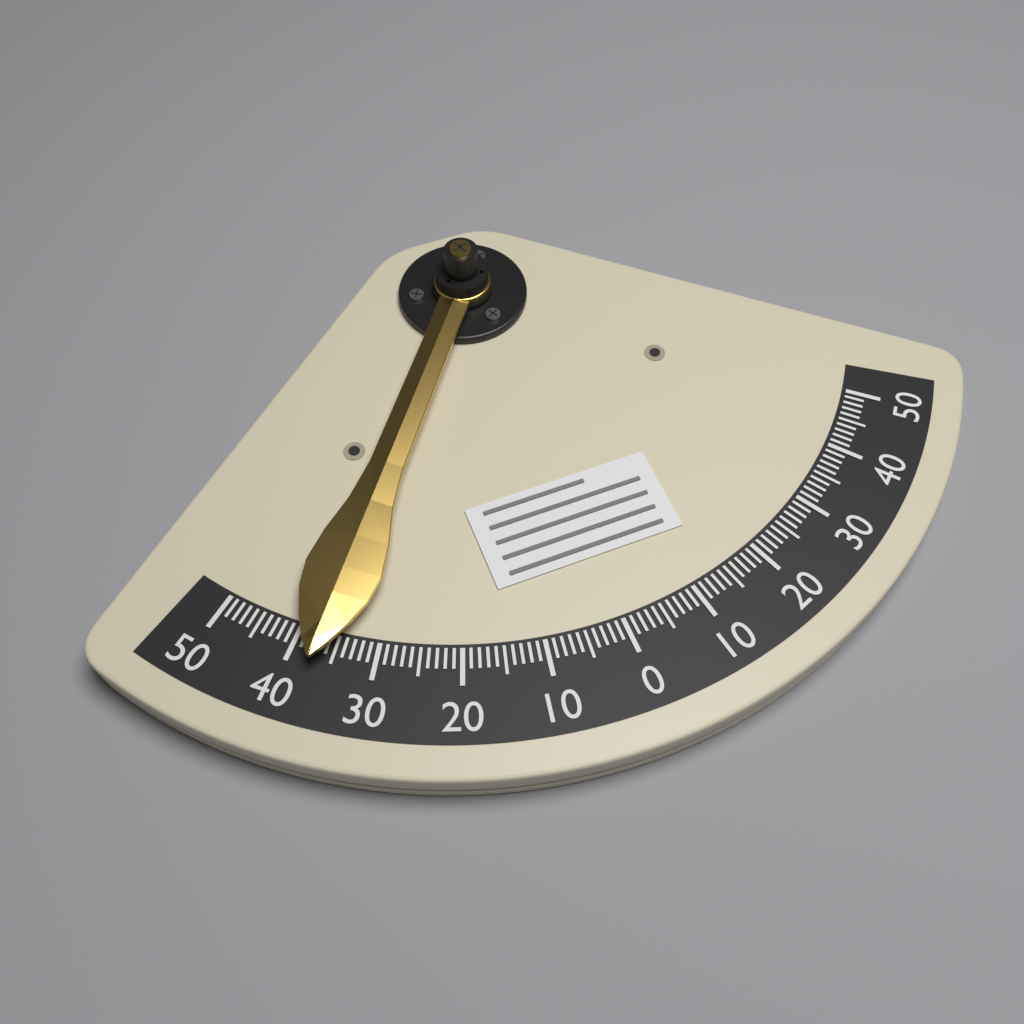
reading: 37 (no unit)
